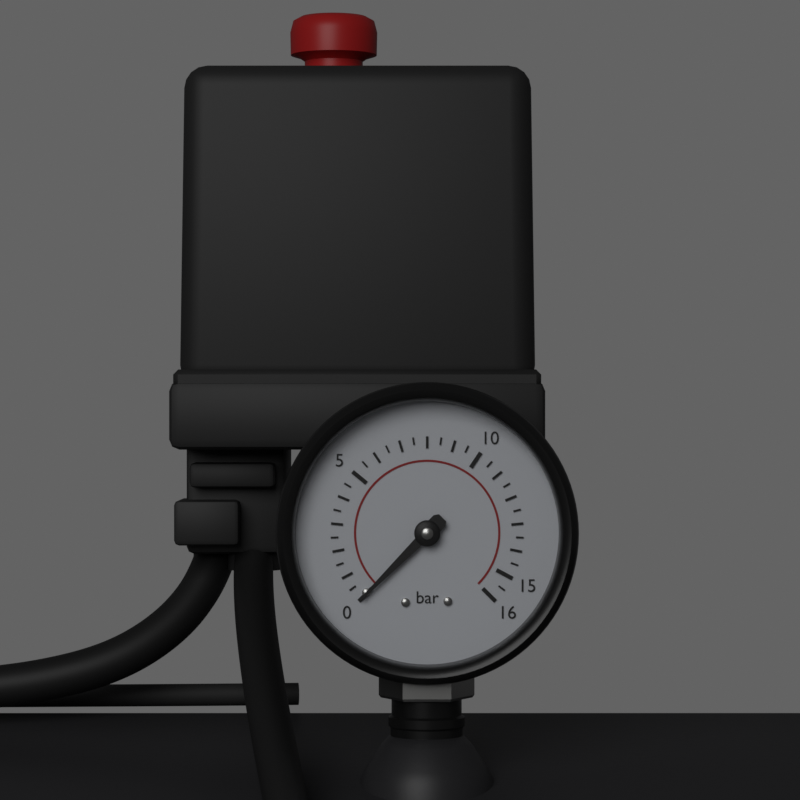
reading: 0.0 bar
